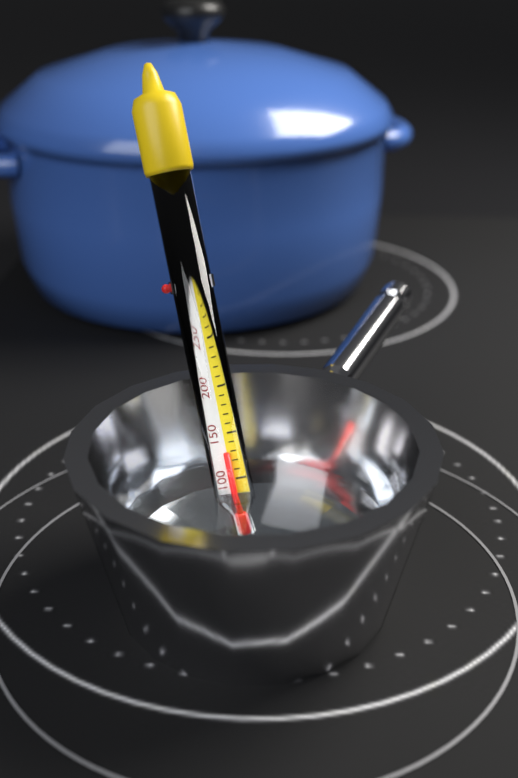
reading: 130 °F
